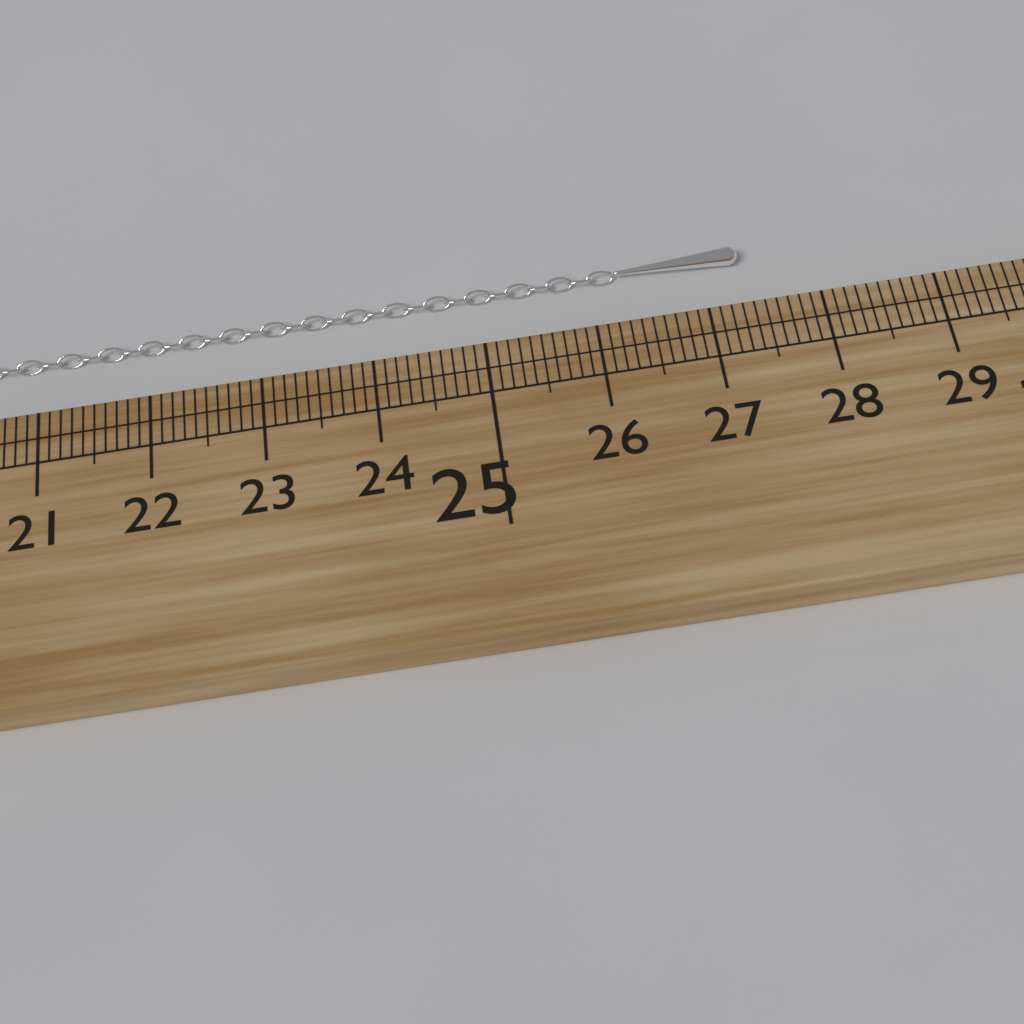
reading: 27.4 cm
